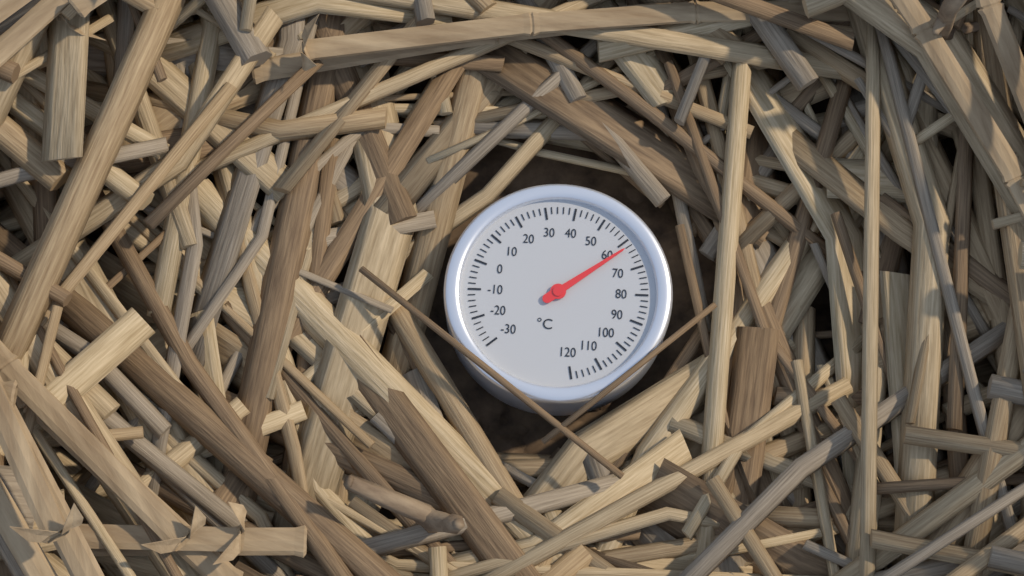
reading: 62 °C
